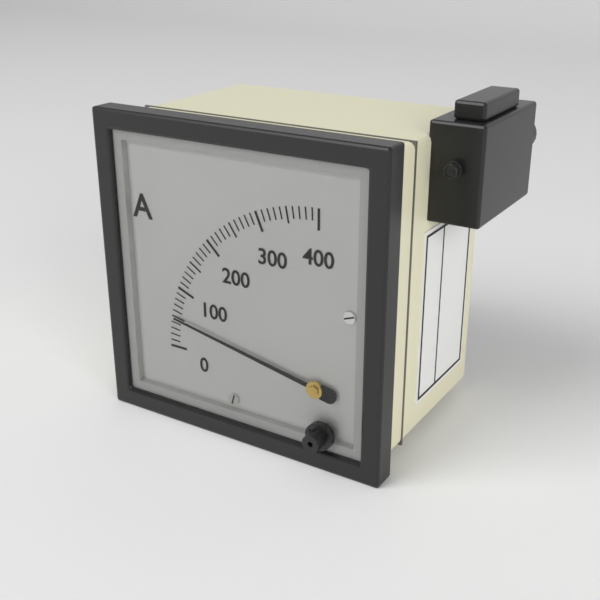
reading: 50 A
